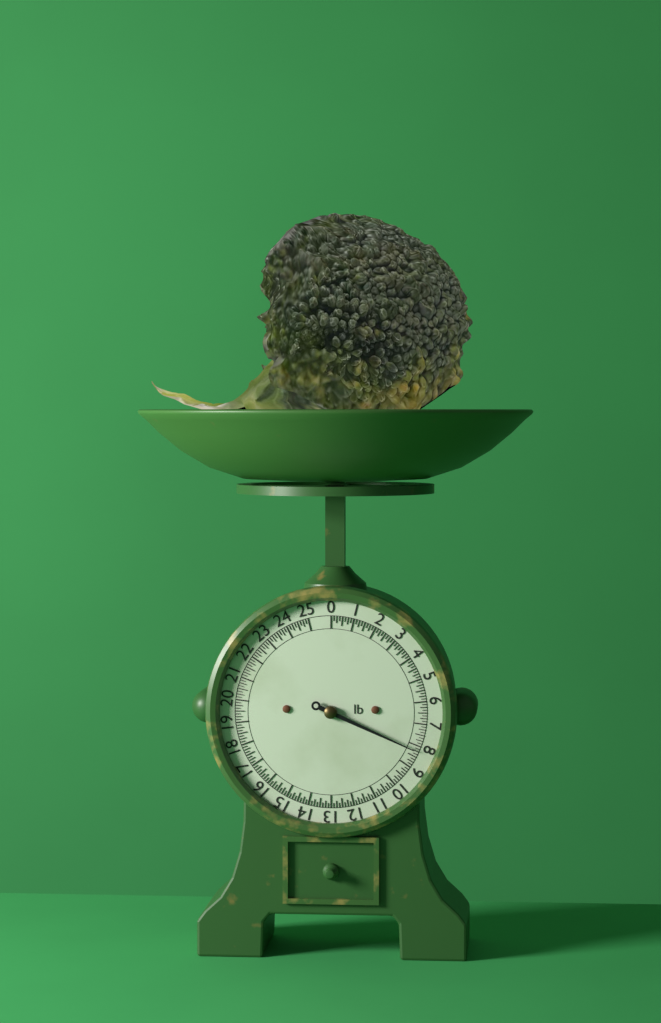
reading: 8.250 lb
